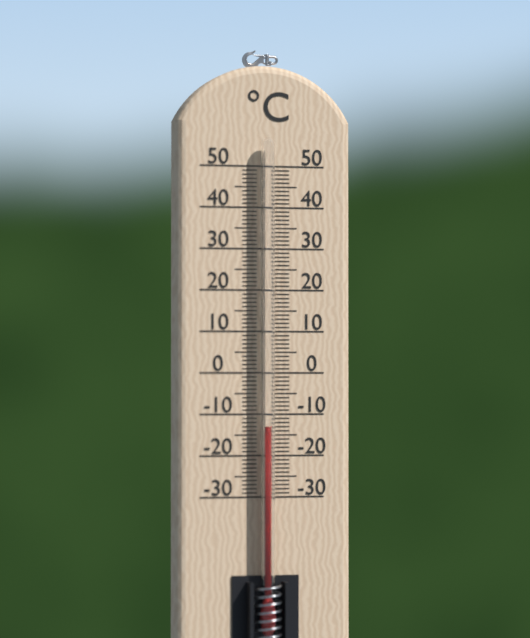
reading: -13 °C
